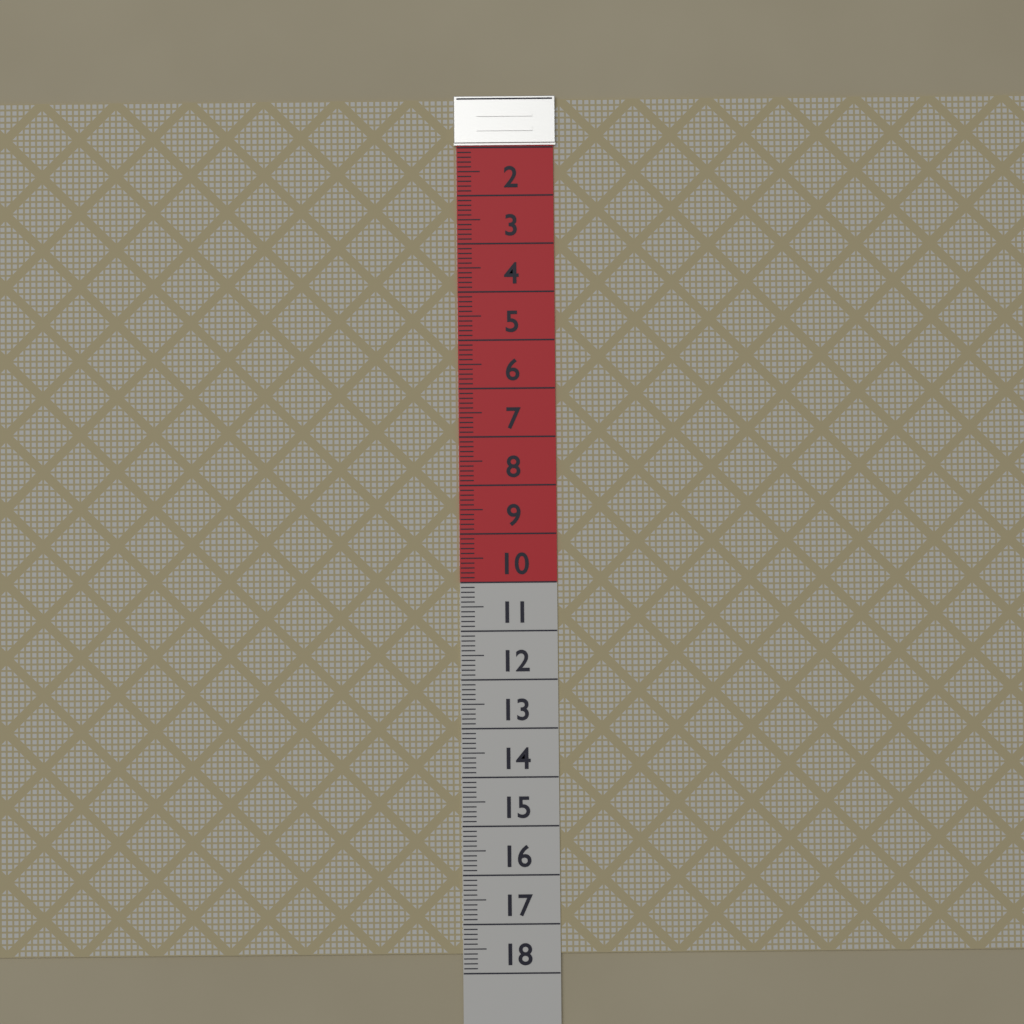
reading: 17.6 (no unit)
